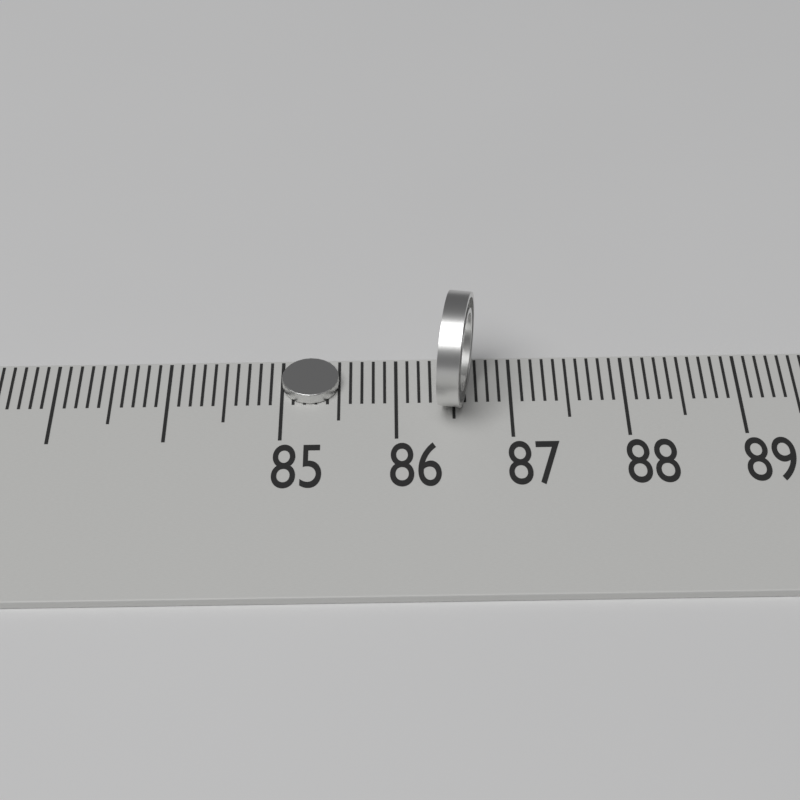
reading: 85.5 (no unit)
